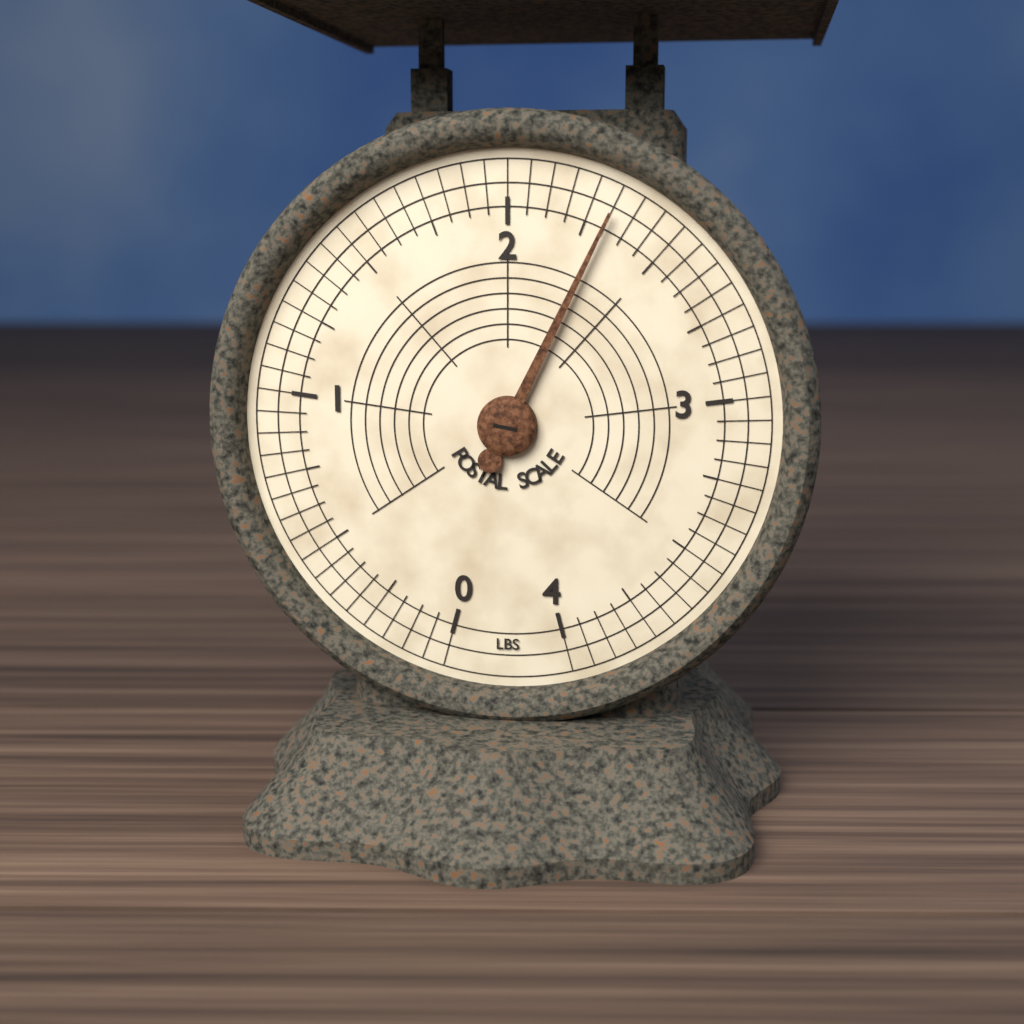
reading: 2.3125 lbs
